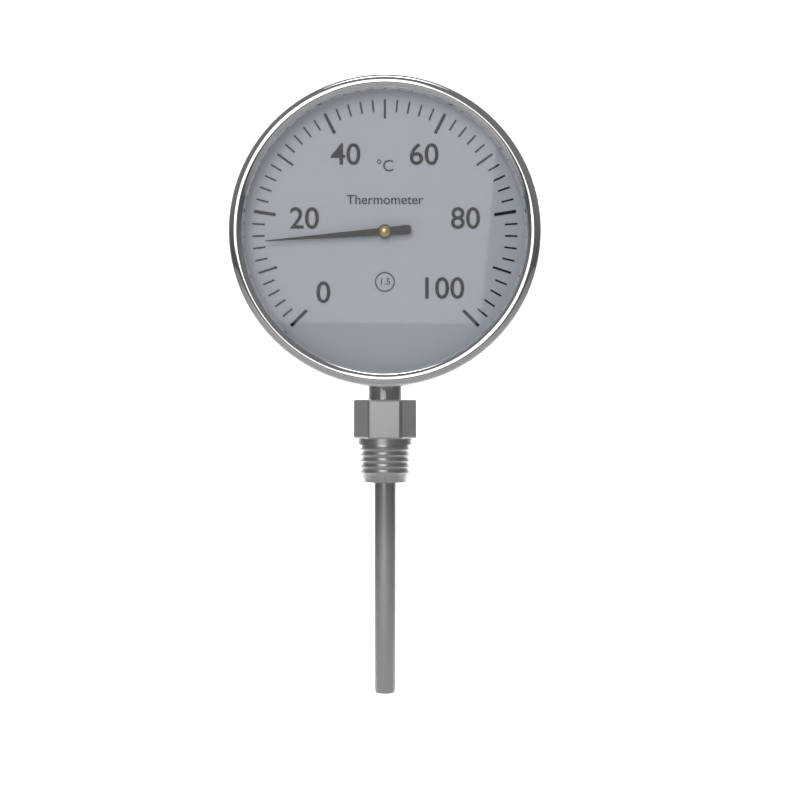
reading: 15 °C
